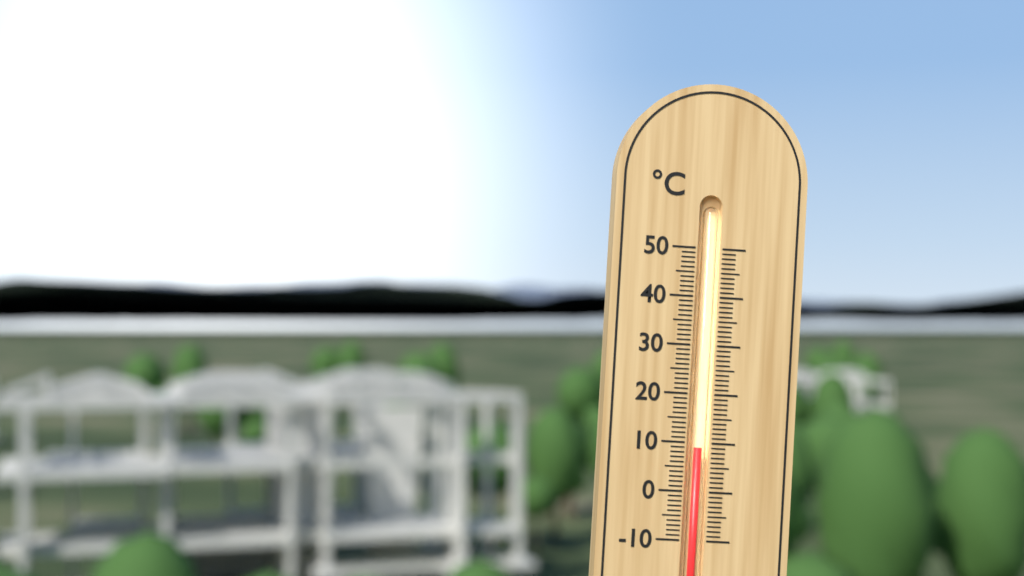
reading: 9 °C
